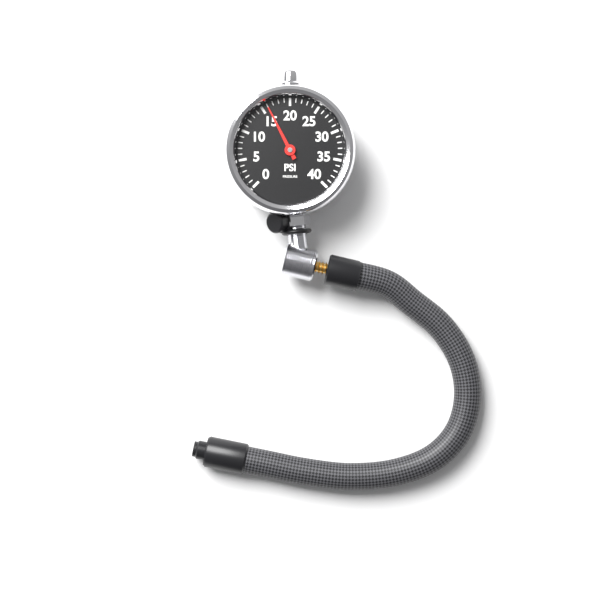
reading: 16 psi
